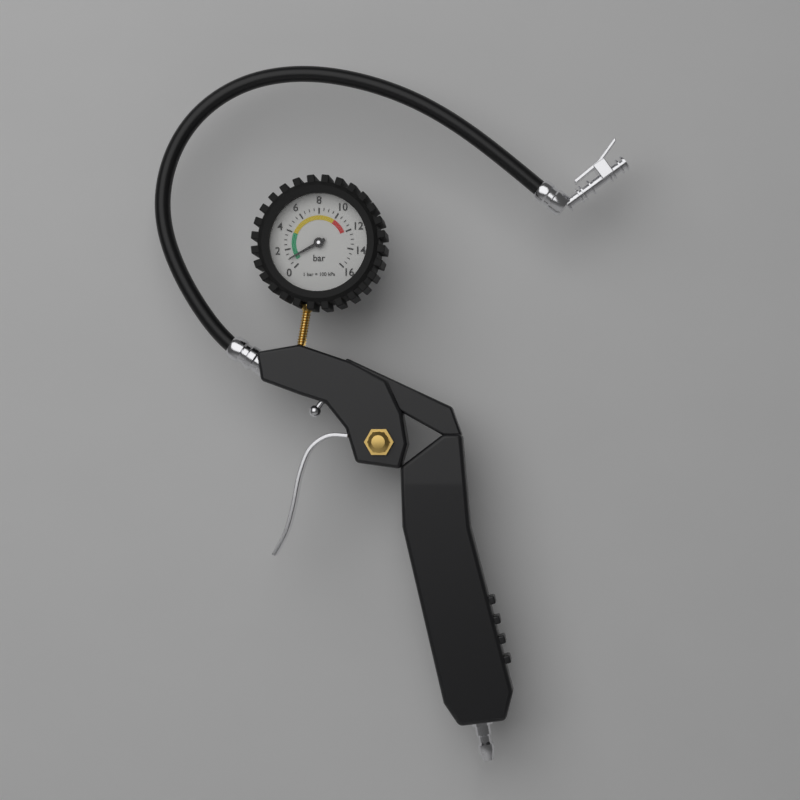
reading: 1.0 bar
